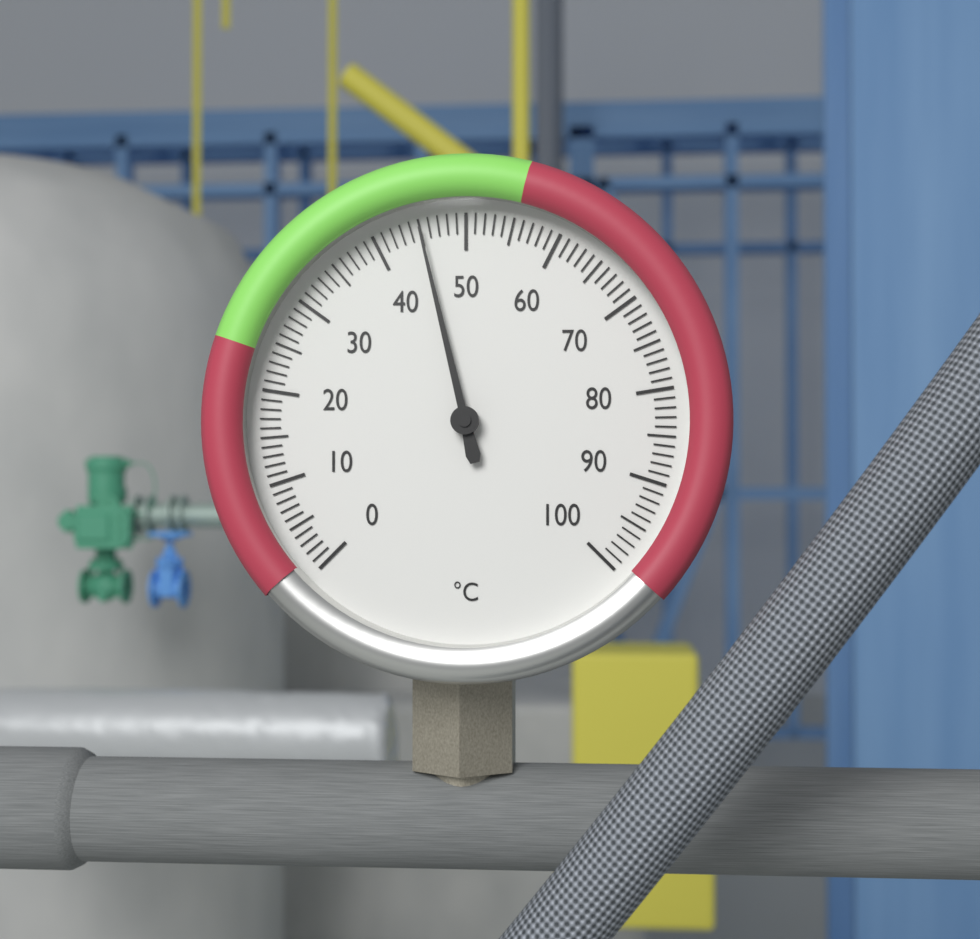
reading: 45 °C
